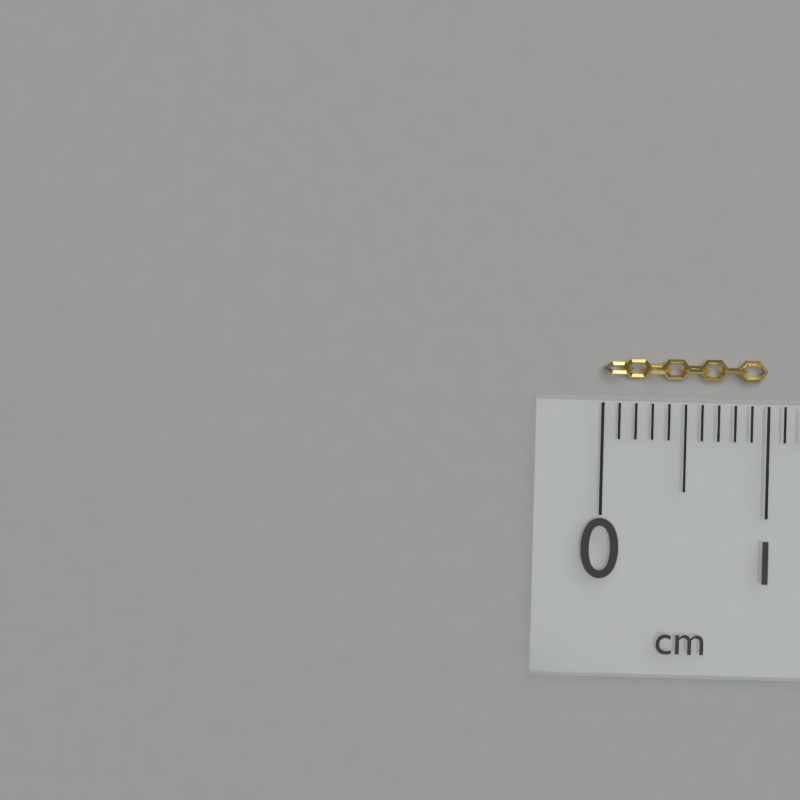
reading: 1.0 cm
